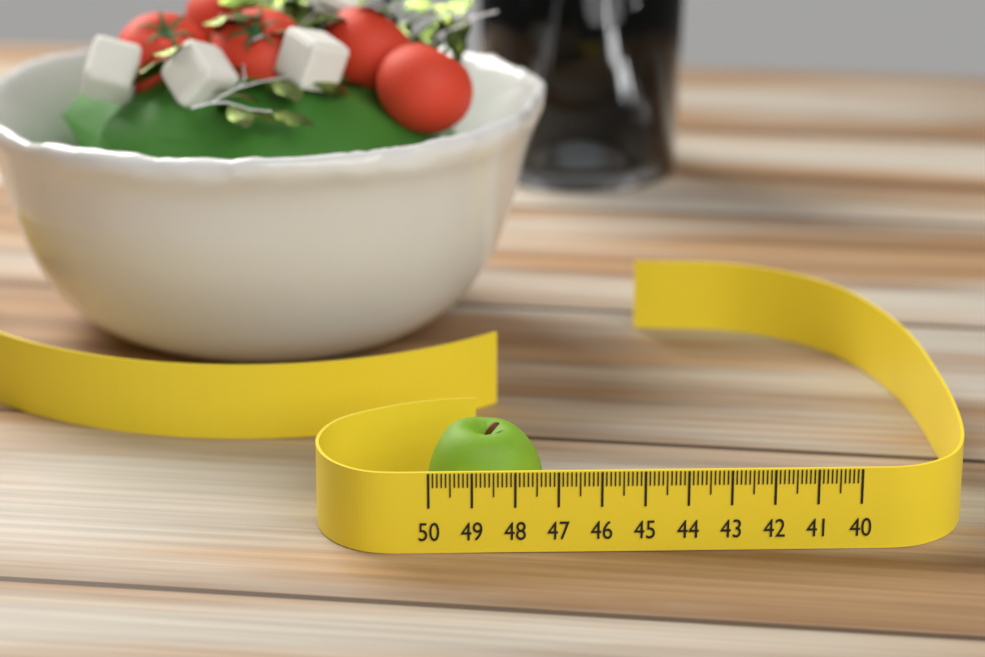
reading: 47.3 (no unit)
